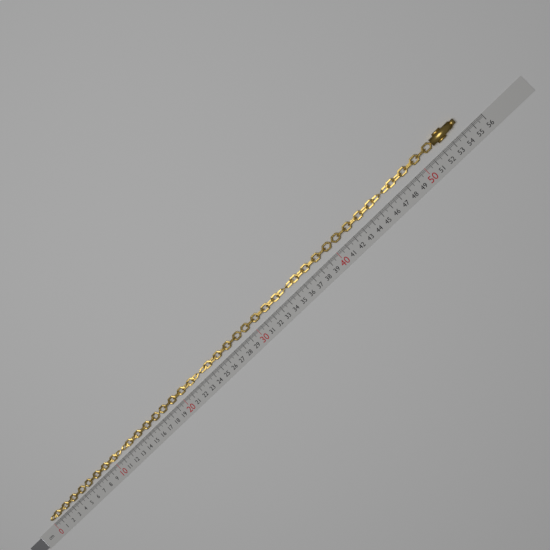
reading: 54.2 cm
